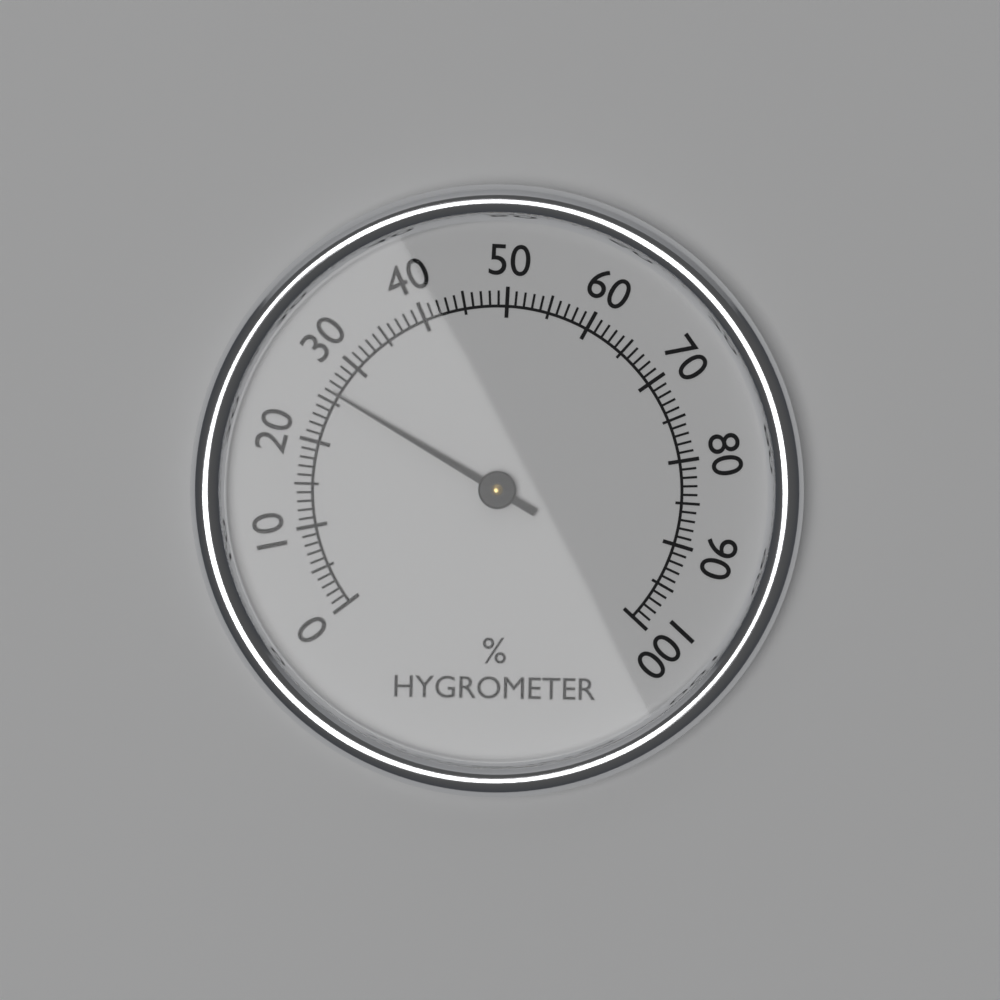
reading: 26 %
